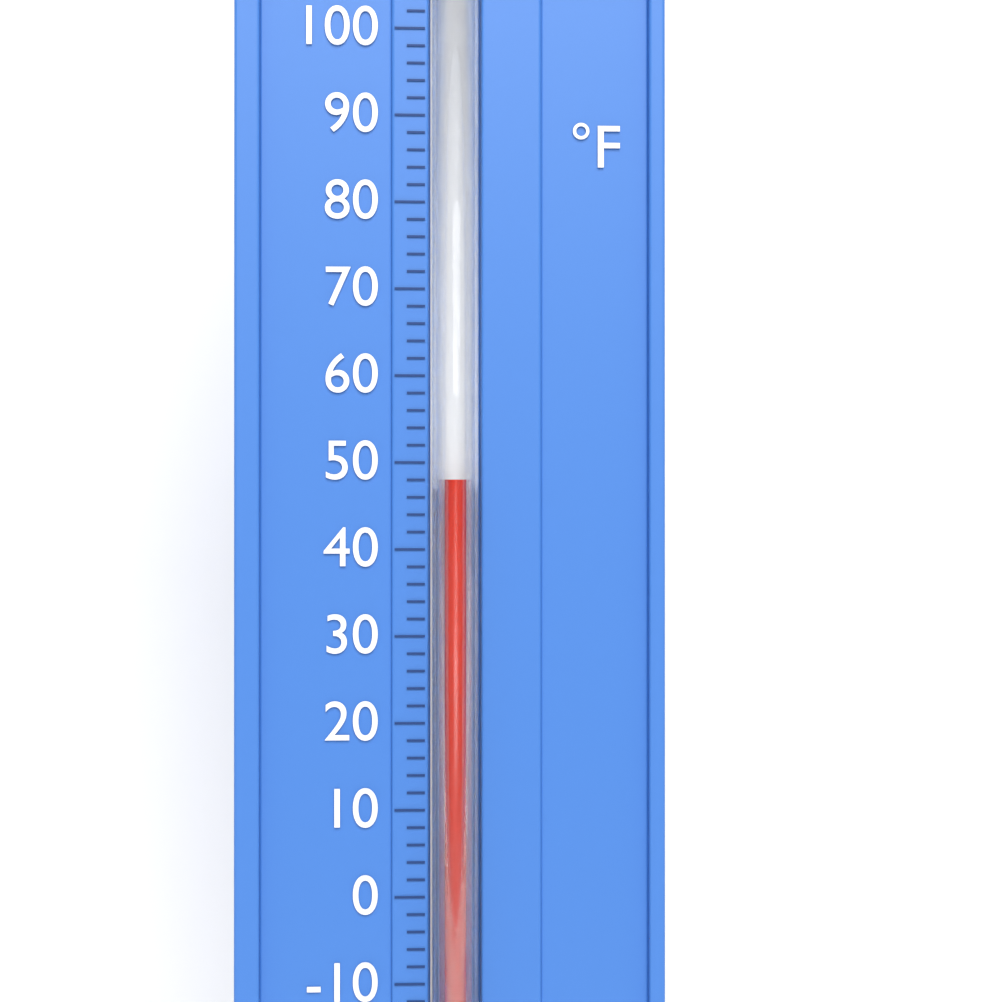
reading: 48 °F
